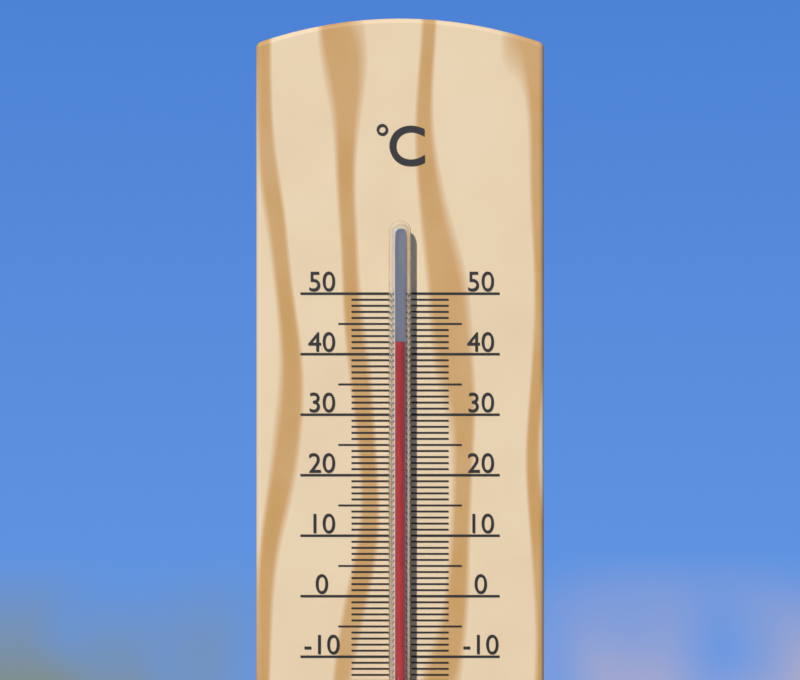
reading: 42 °C
